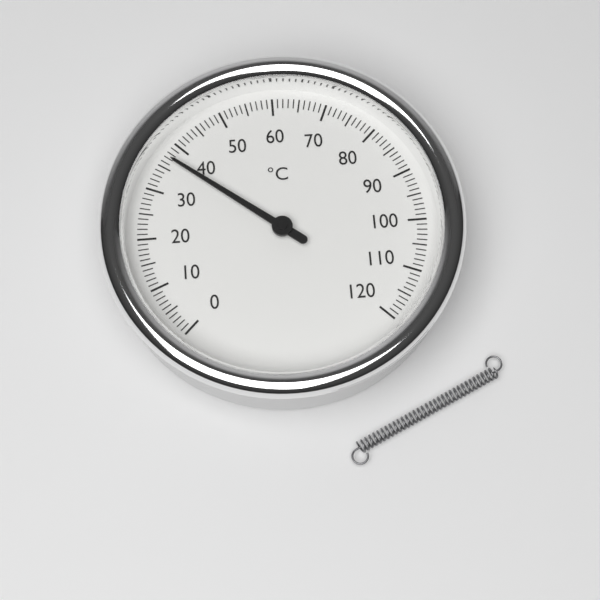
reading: 37 °C
